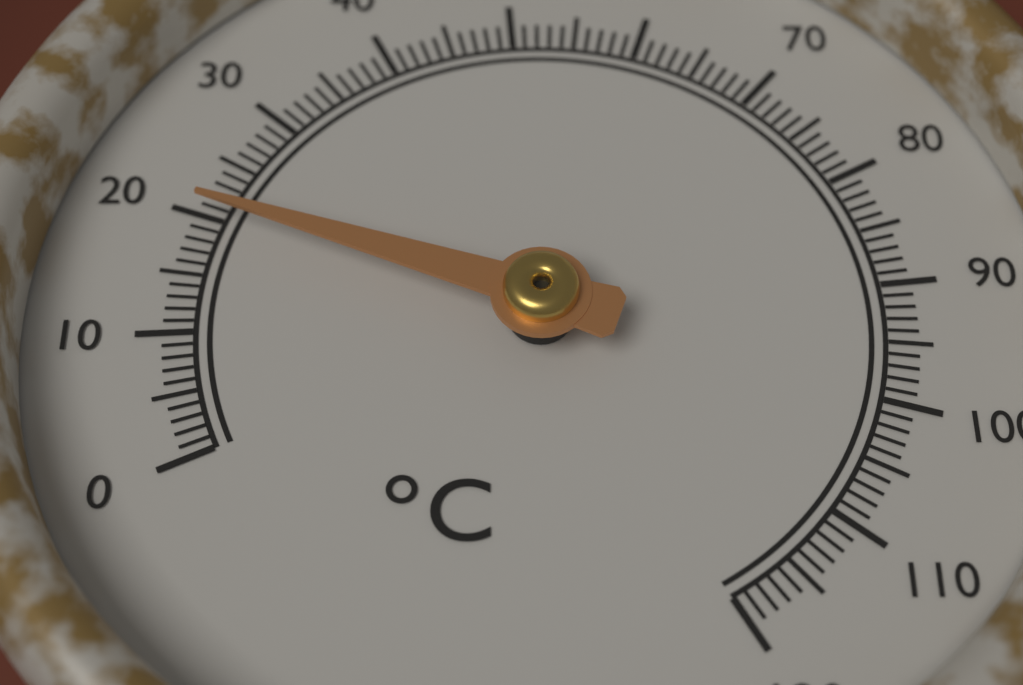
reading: 20 °C
